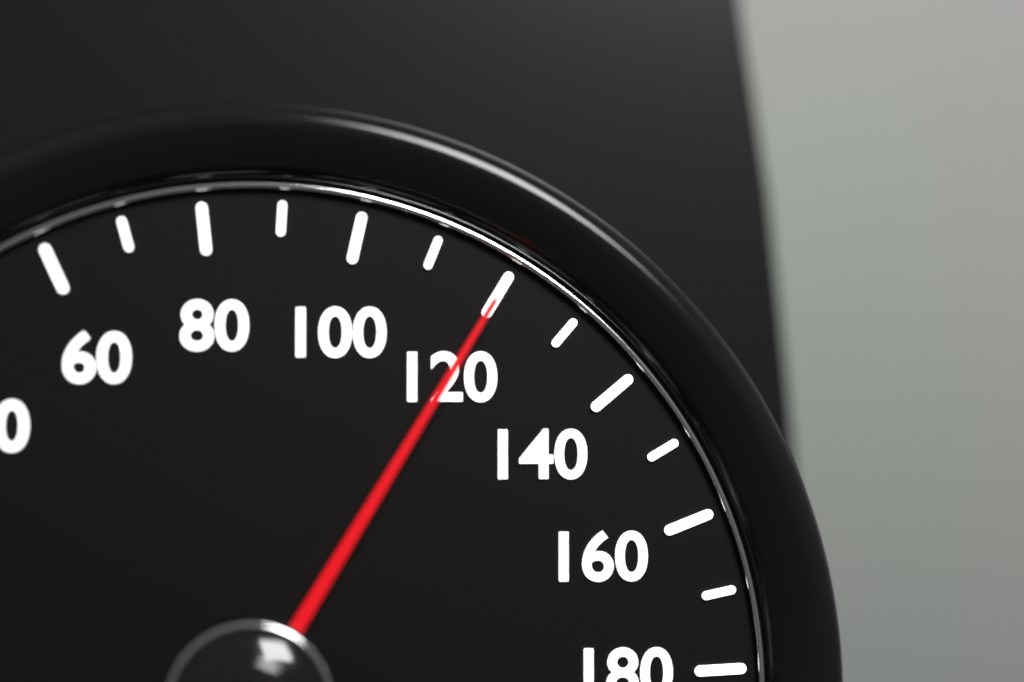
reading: 120 km/h
